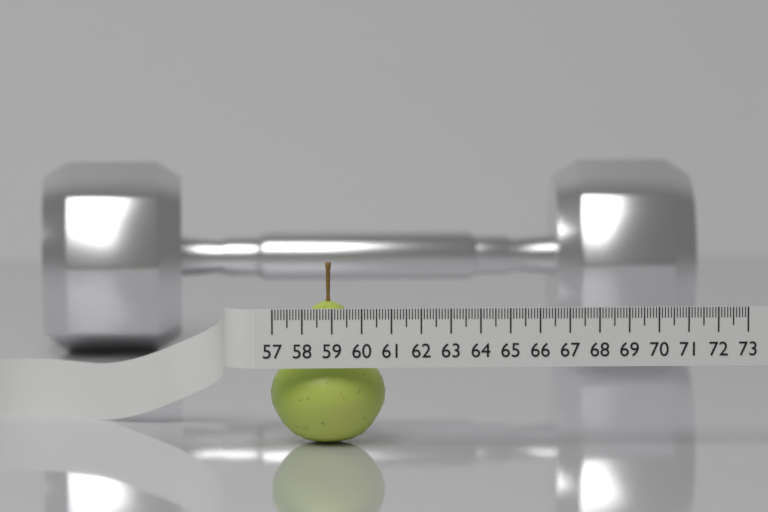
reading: 60.9 (no unit)
